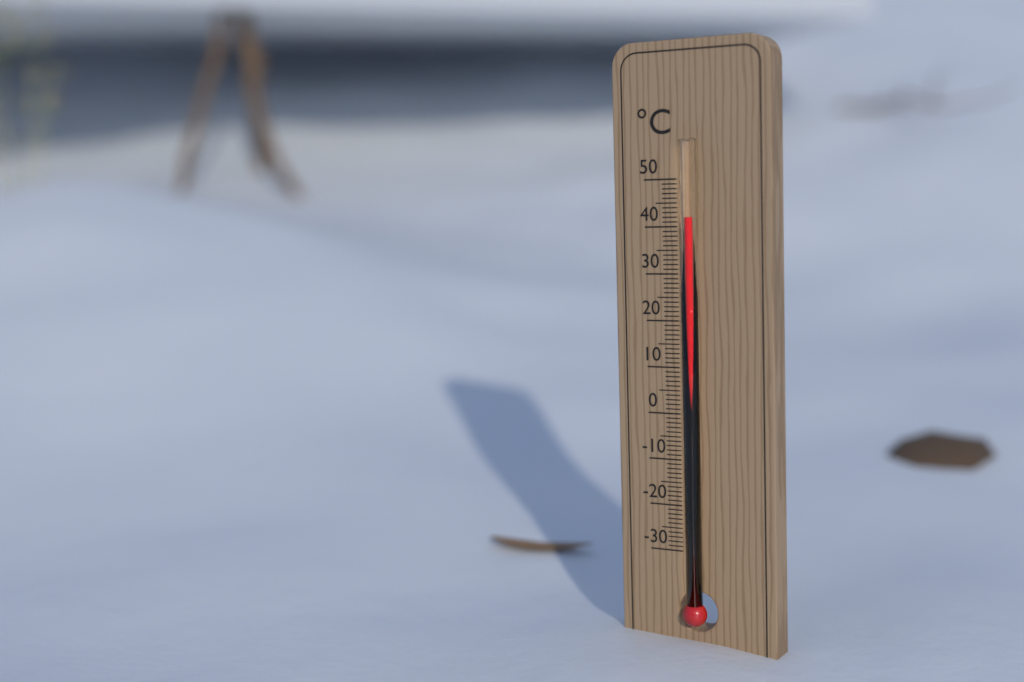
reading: 42 °C
